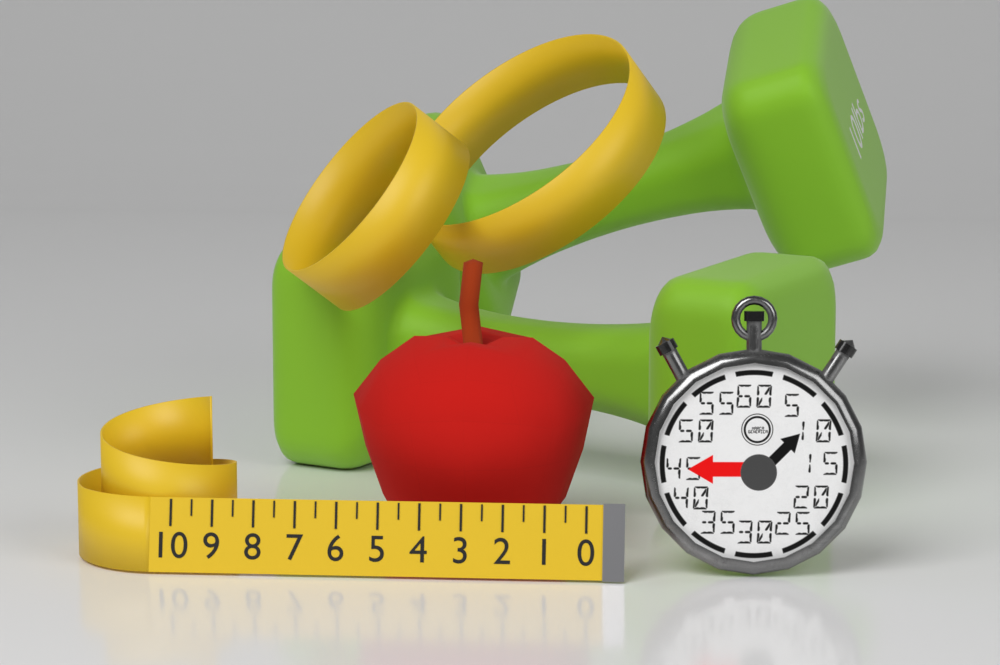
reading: 6.0 (no unit)
